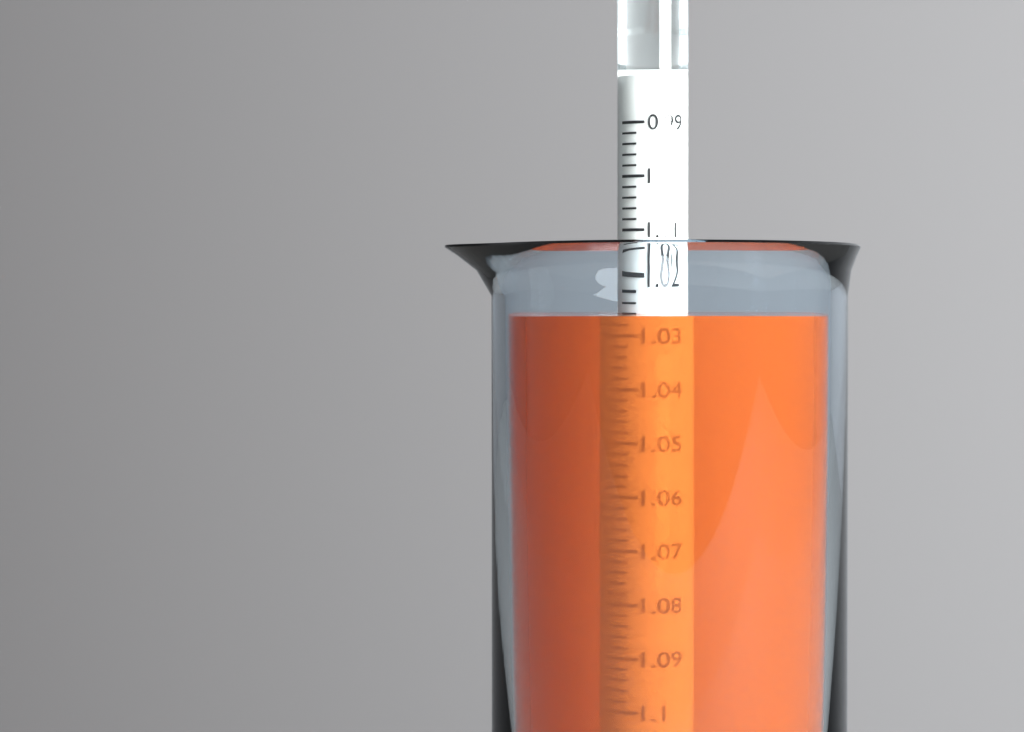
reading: 1.026 (no unit)
